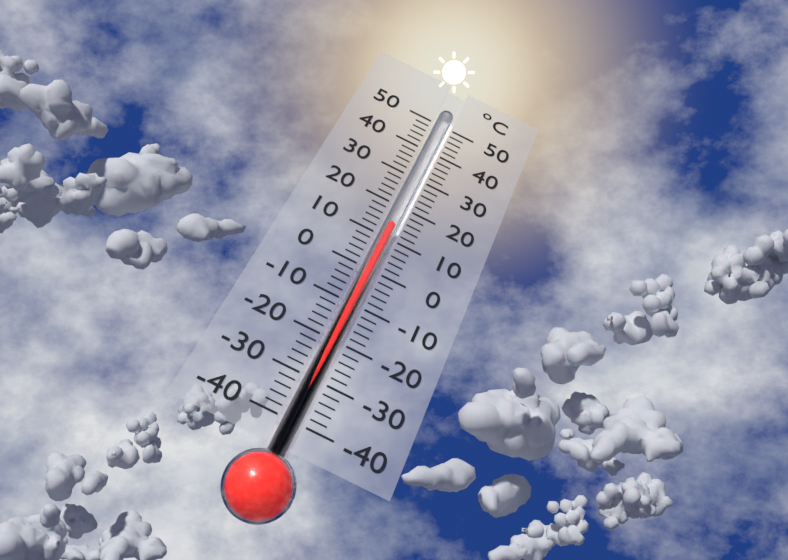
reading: 14 °C
